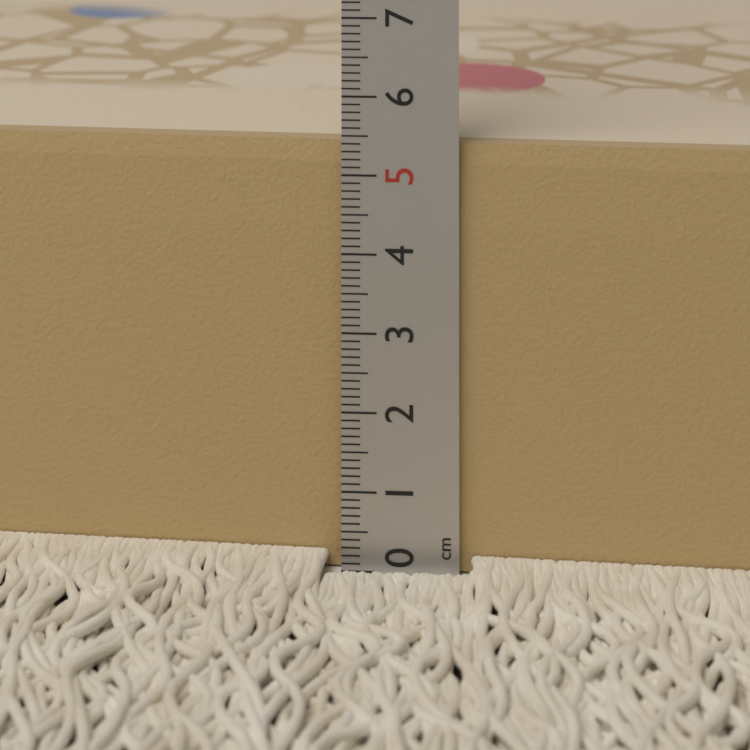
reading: 5.4 cm
